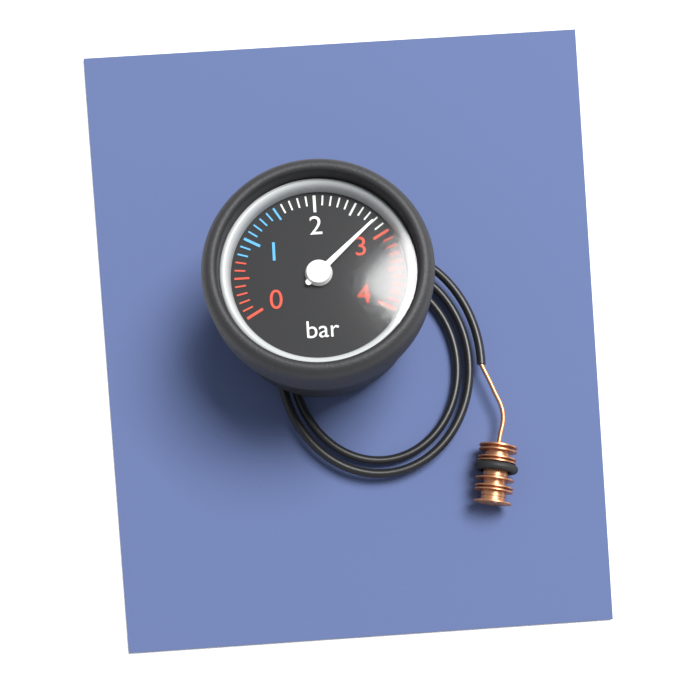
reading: 2.8 bar
